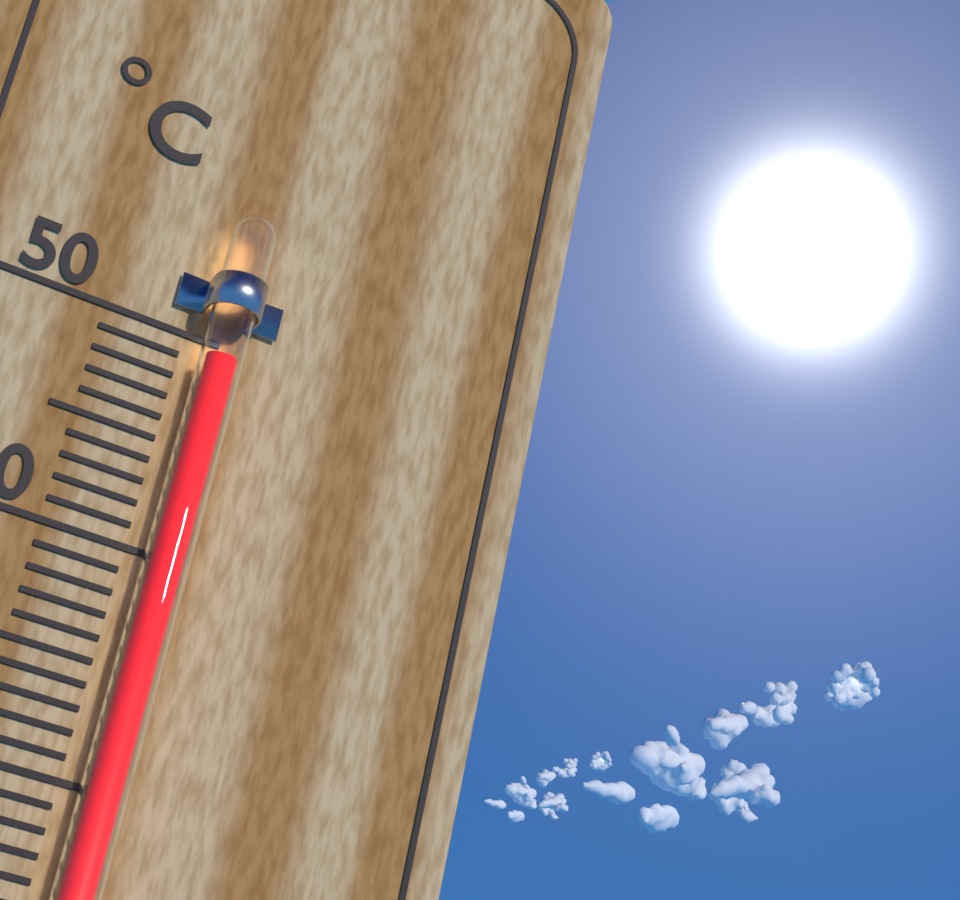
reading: 49 °C
